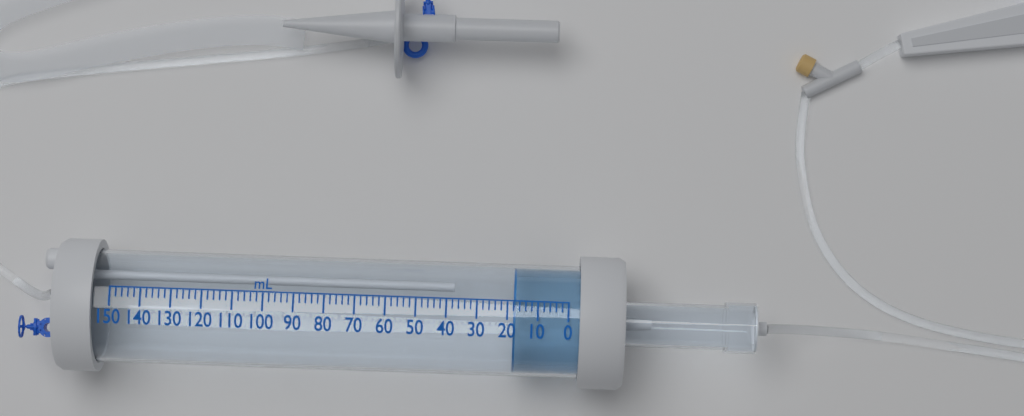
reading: 18 mL
